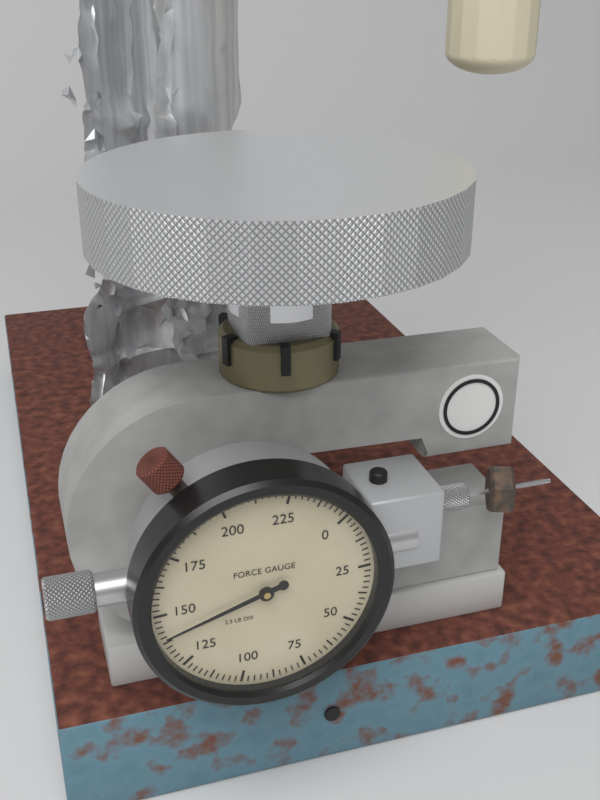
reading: 140.0 lb
